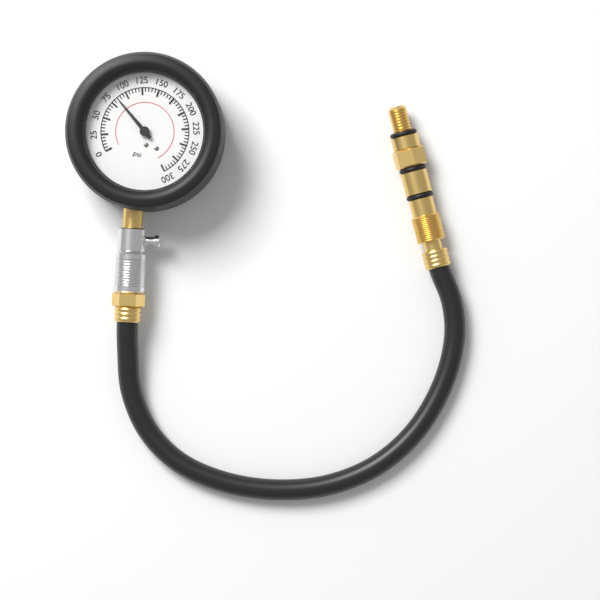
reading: 85 psi
